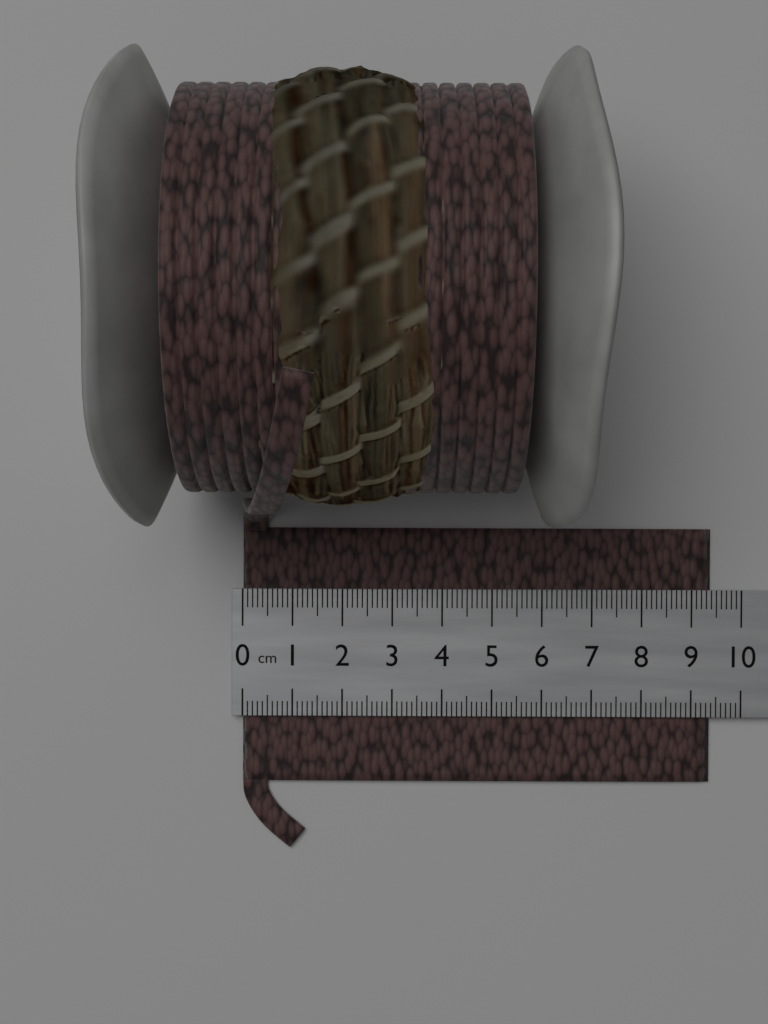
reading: 9.4 cm
